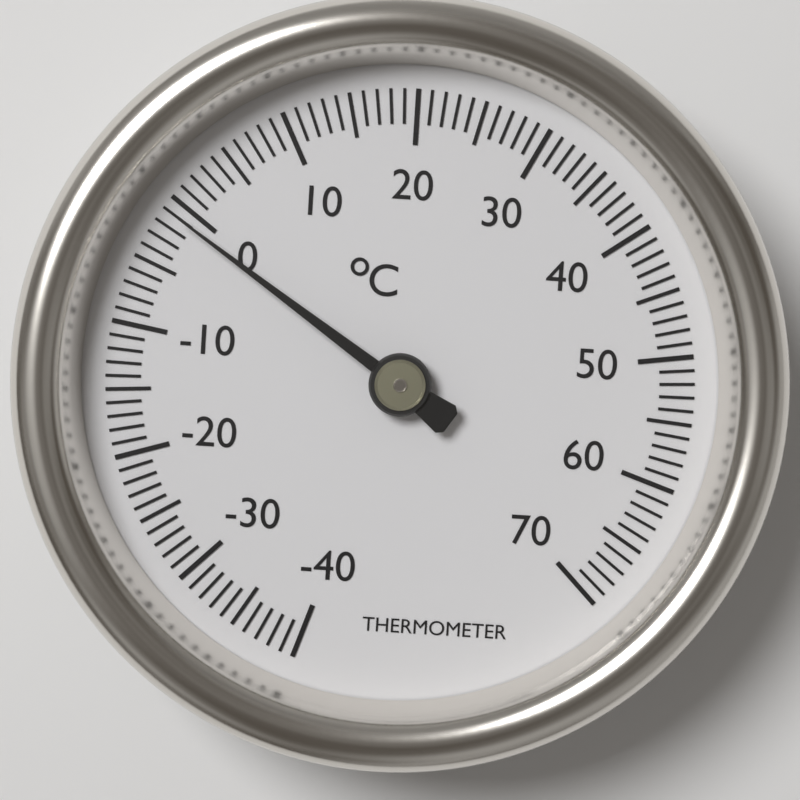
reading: -1 °C
